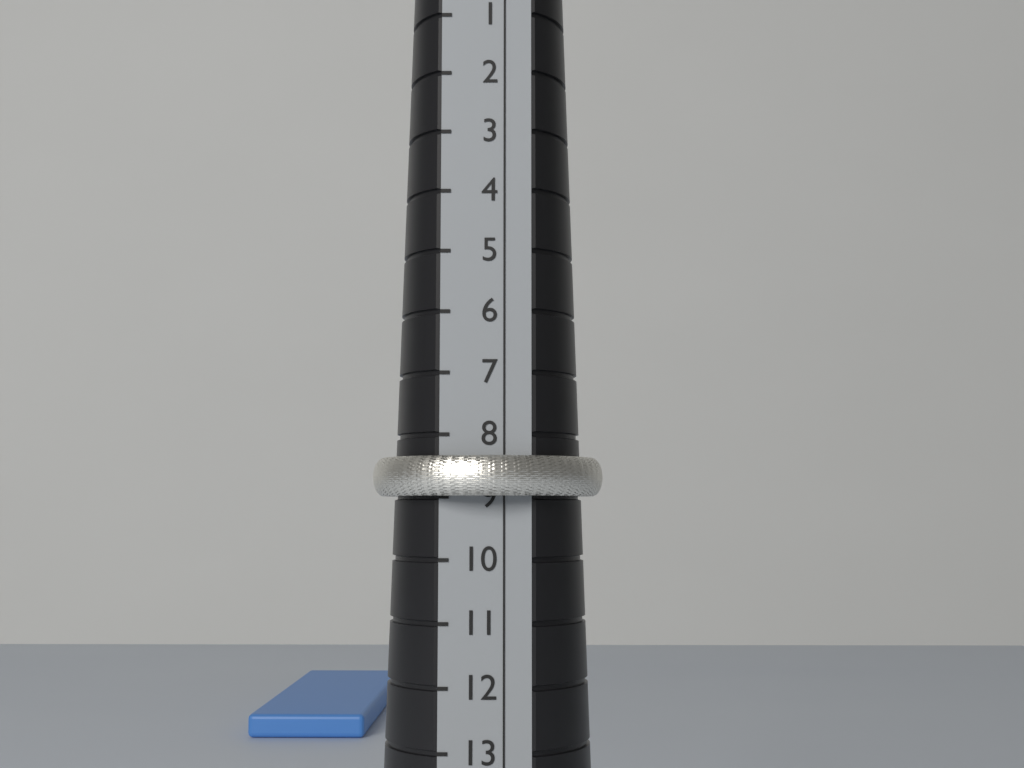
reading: 9 (no unit)
